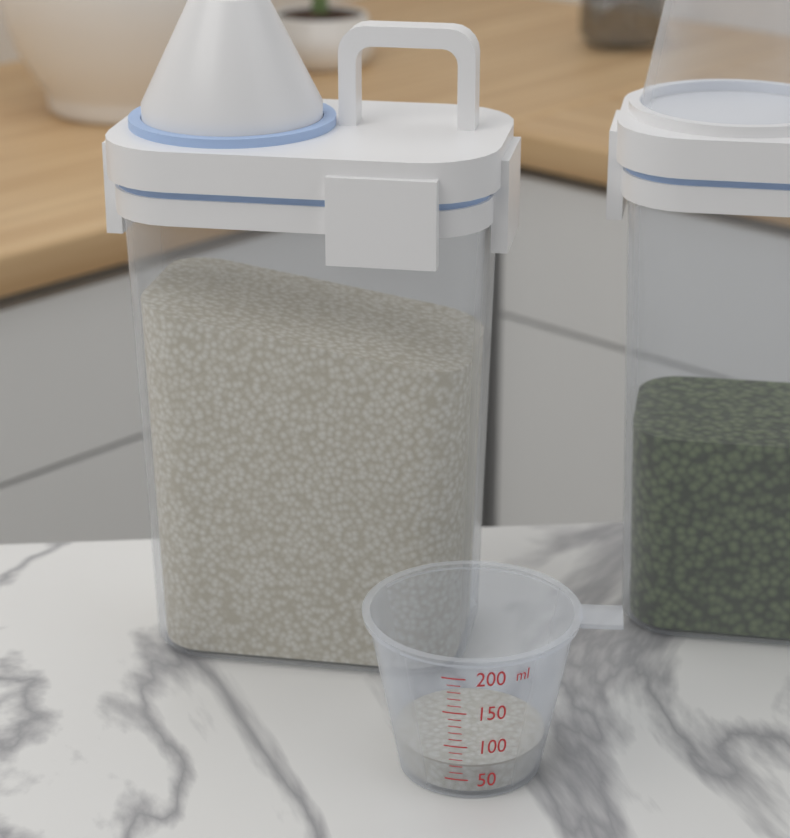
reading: 70 ml
